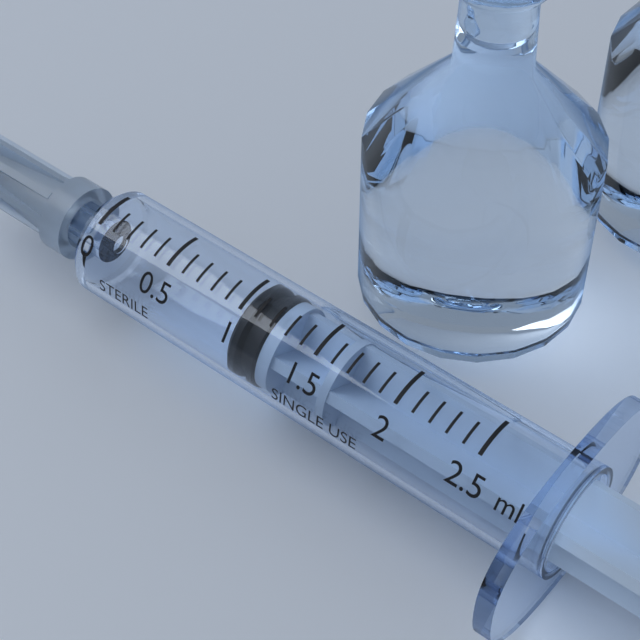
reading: 1.0 ml
